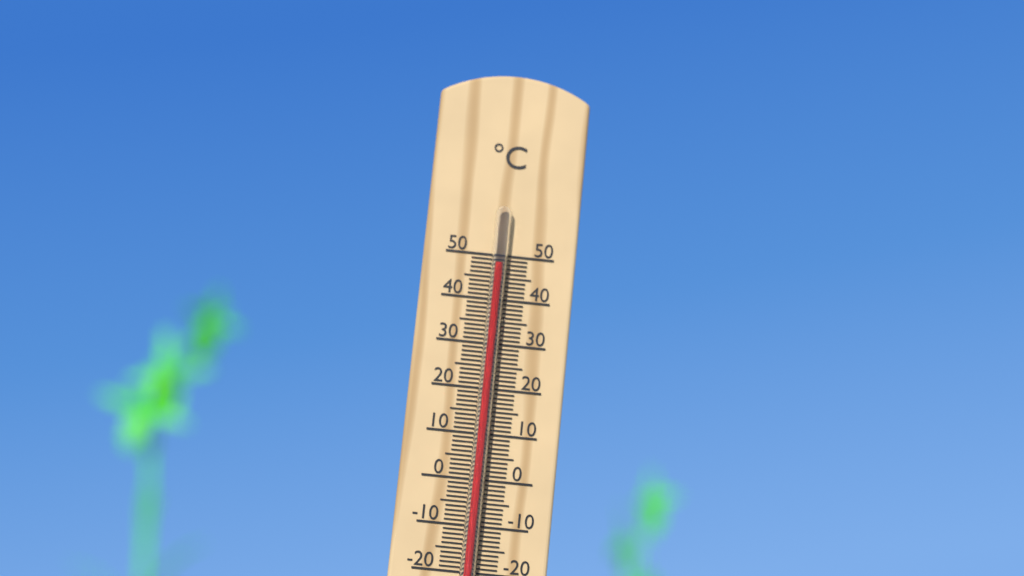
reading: 48 °C
